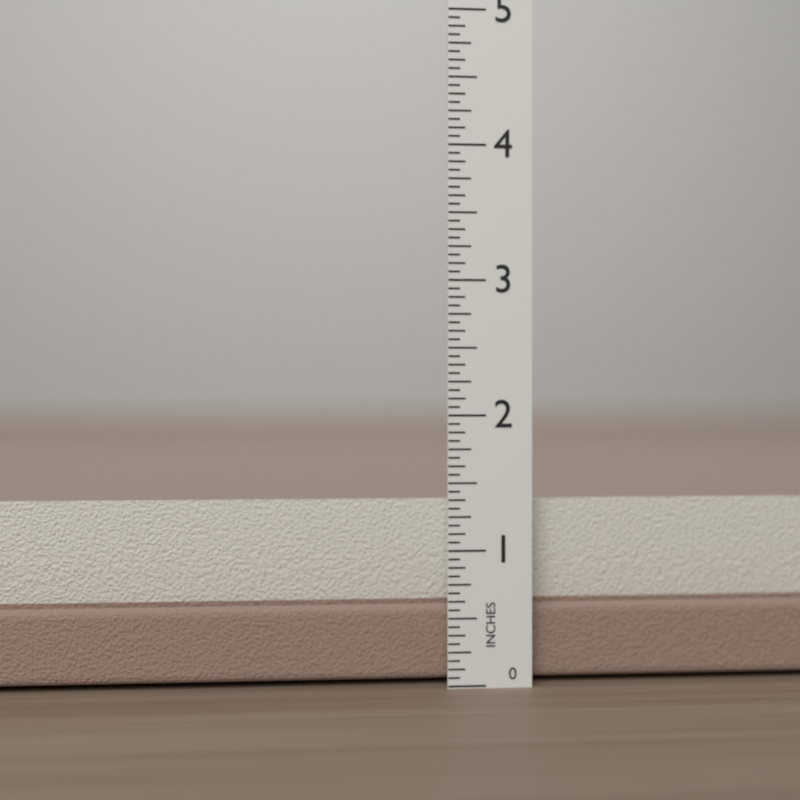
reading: 1.3750 in
